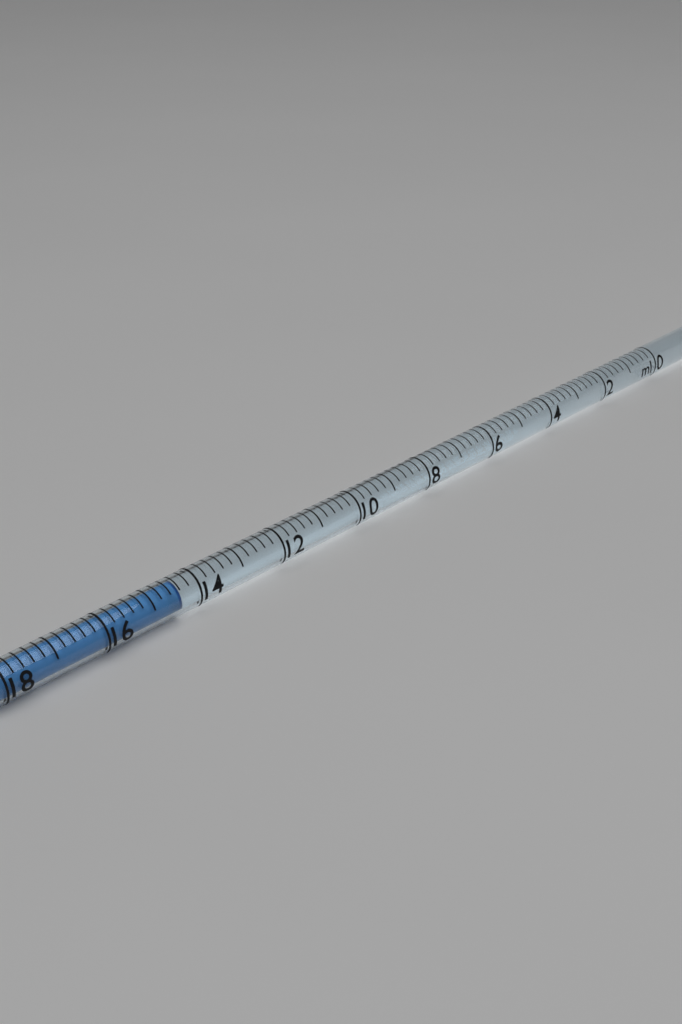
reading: 14.4 ml
